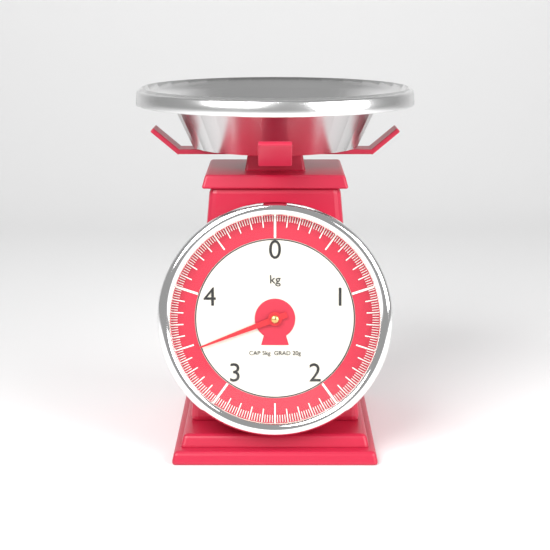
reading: 3.46 kg
